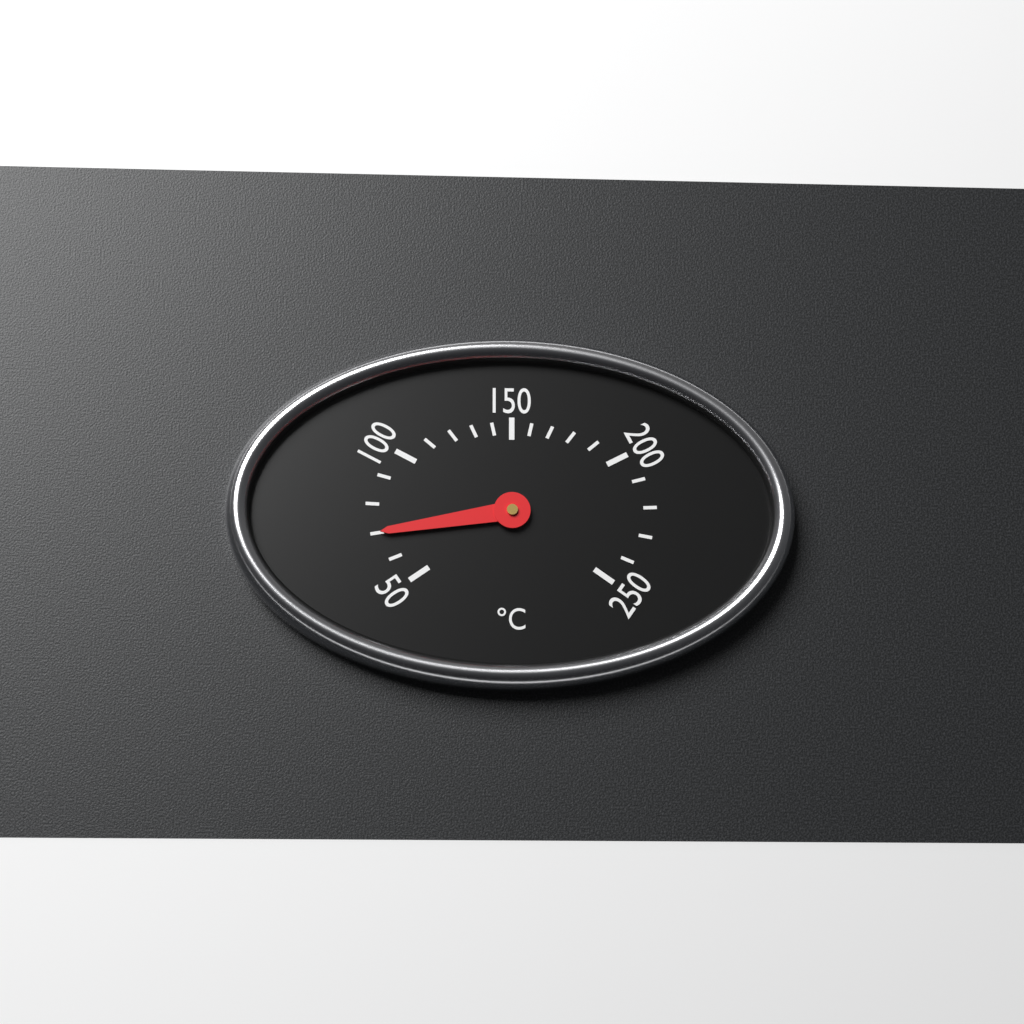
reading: 70 °C
